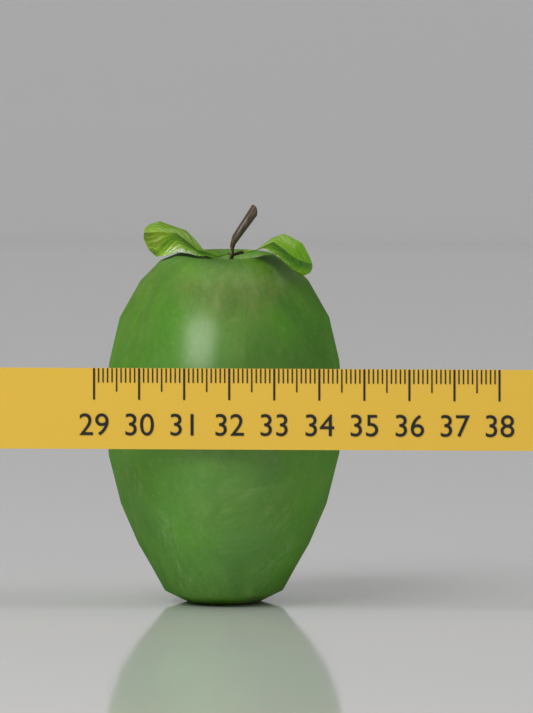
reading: 34.3 (no unit)
